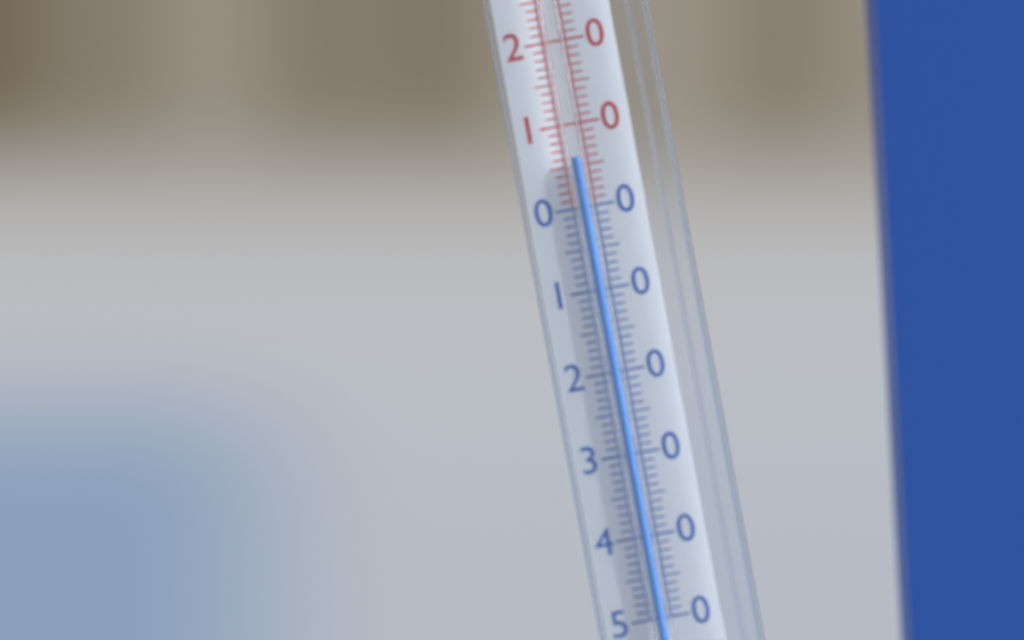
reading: 6 °C
